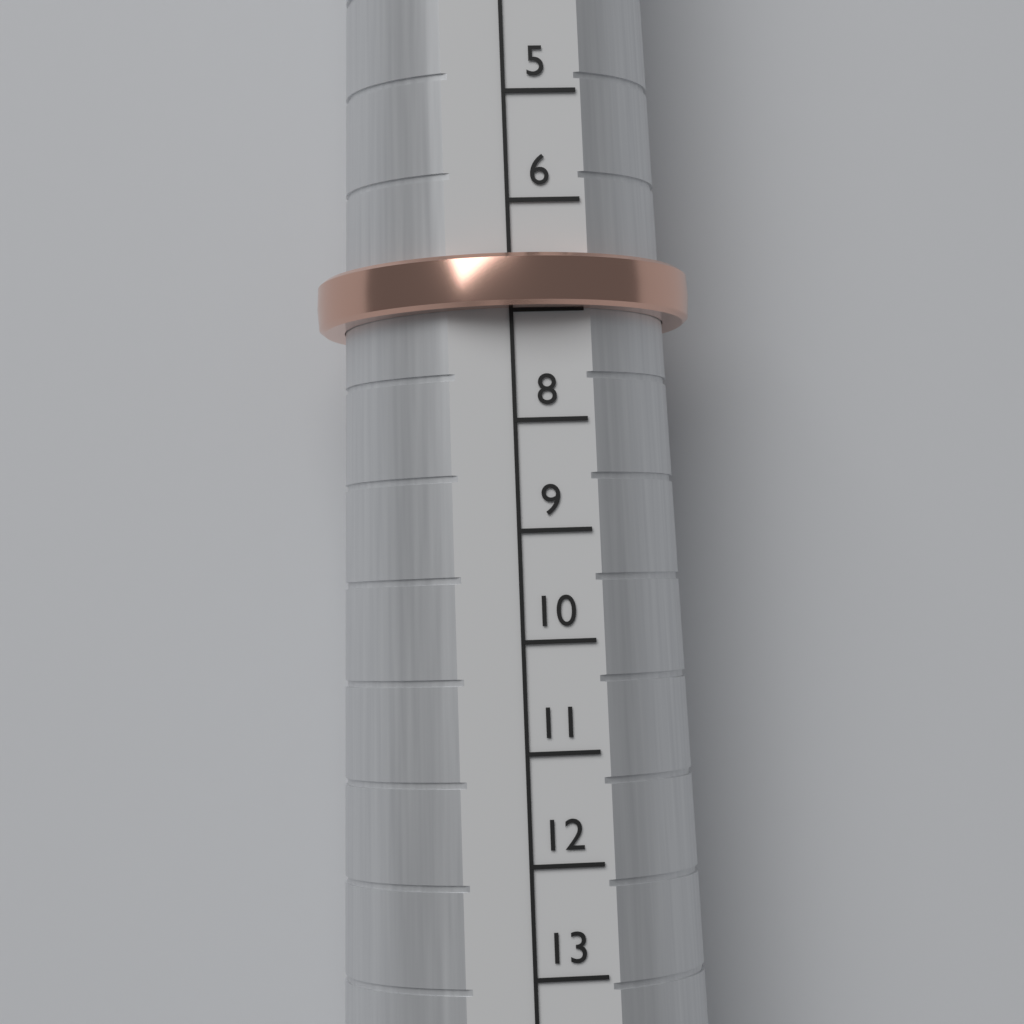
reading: 7 (no unit)
